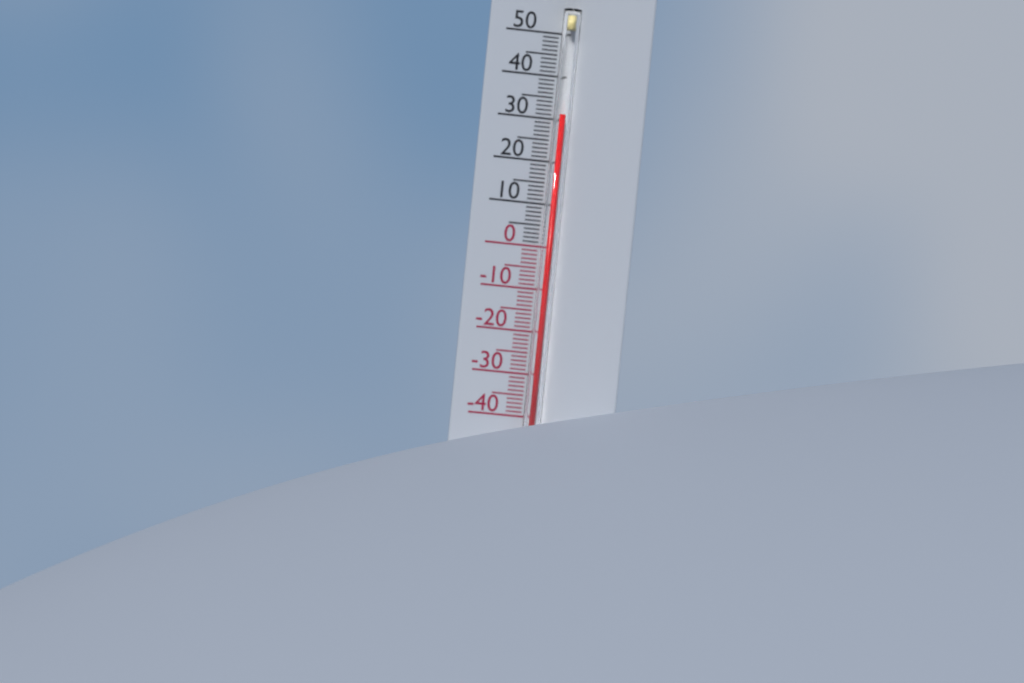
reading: 31 °C
